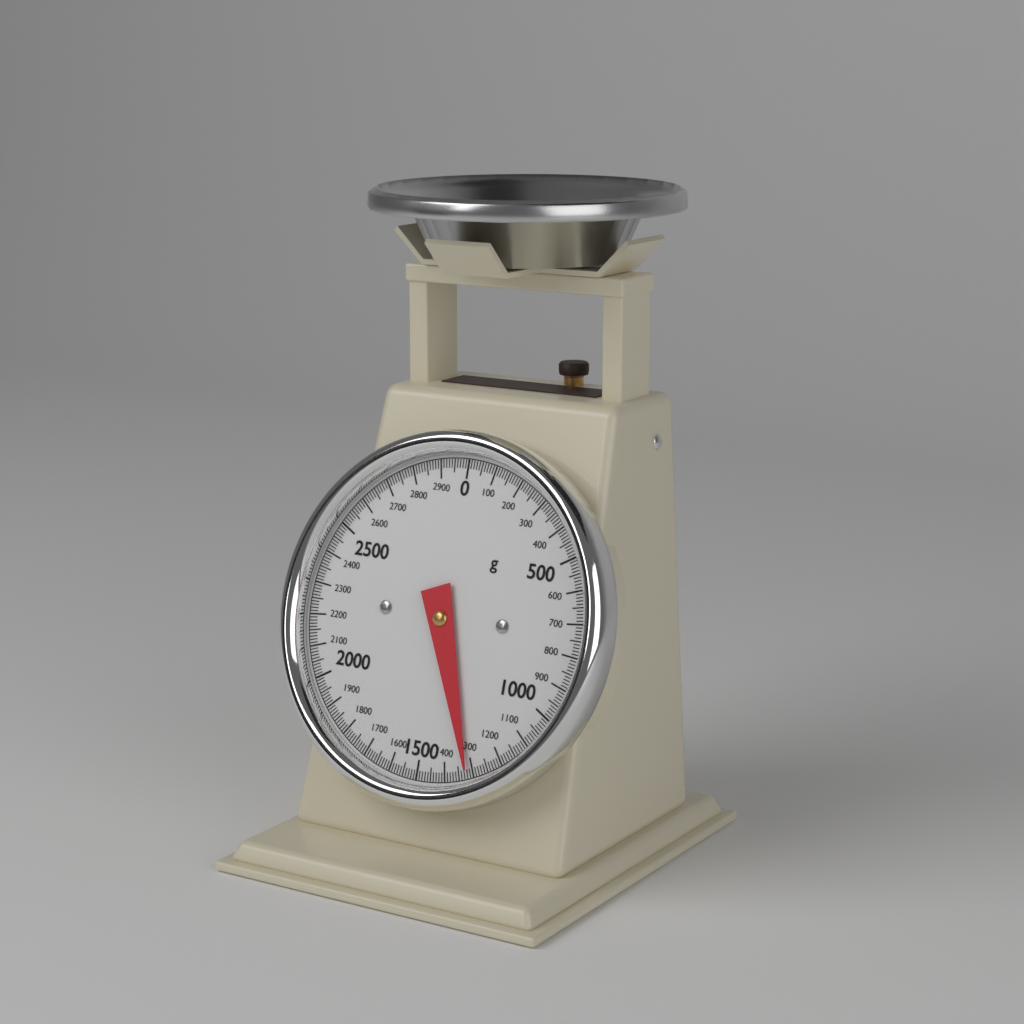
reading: 1320 g
